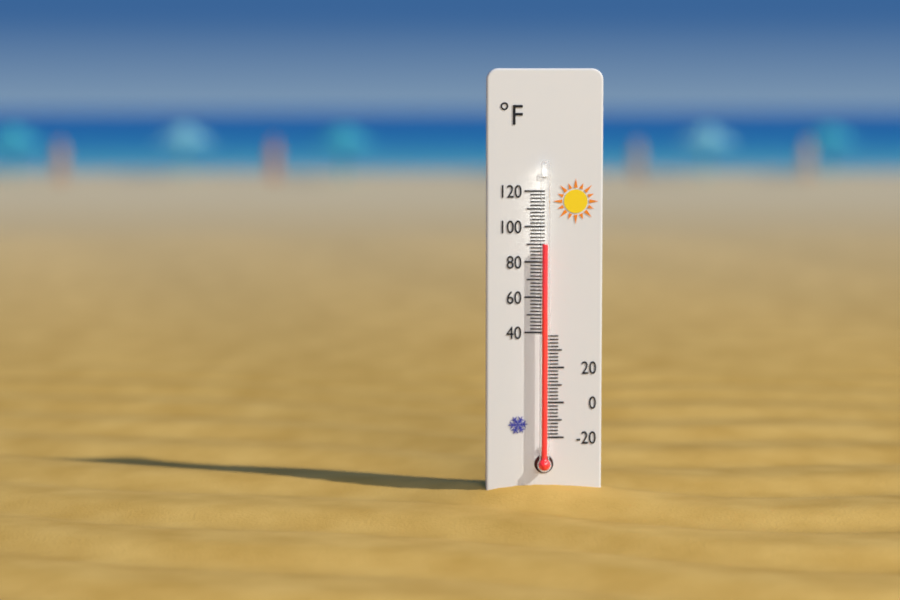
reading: 90 °F
